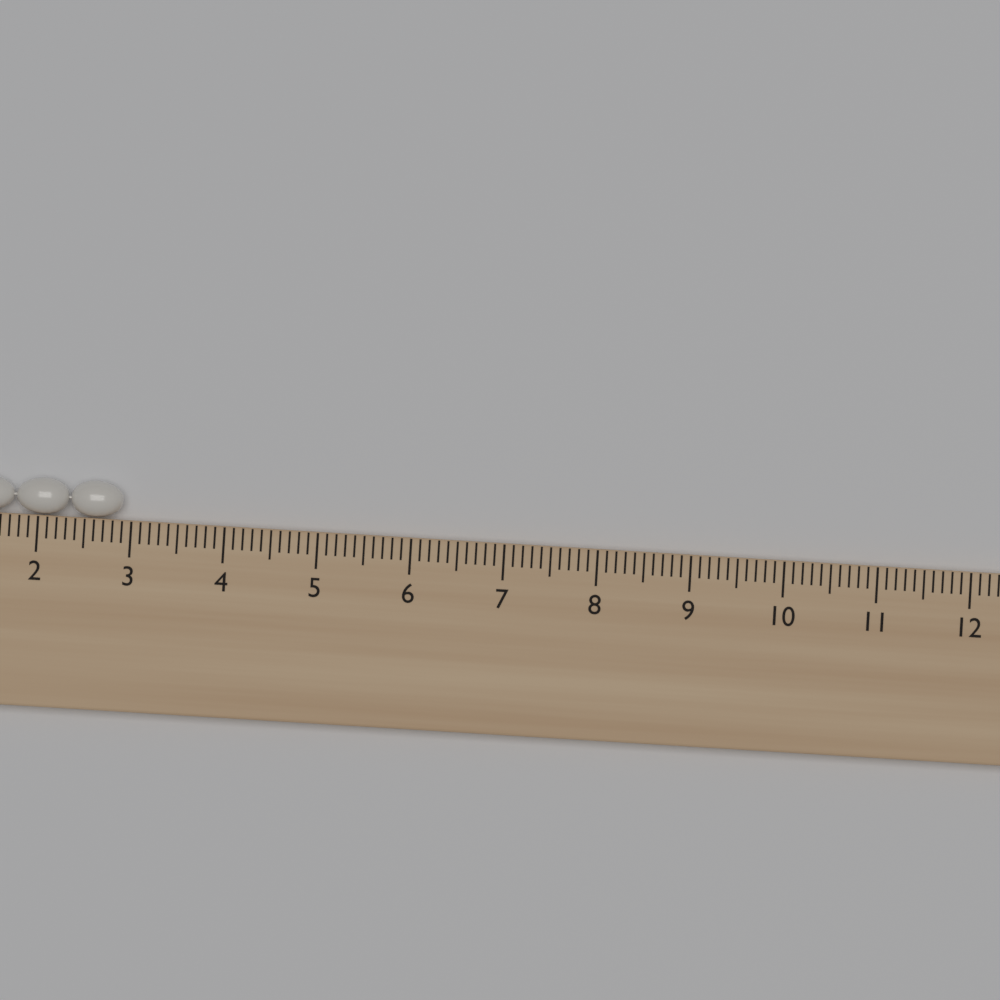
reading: 2.9 cm
